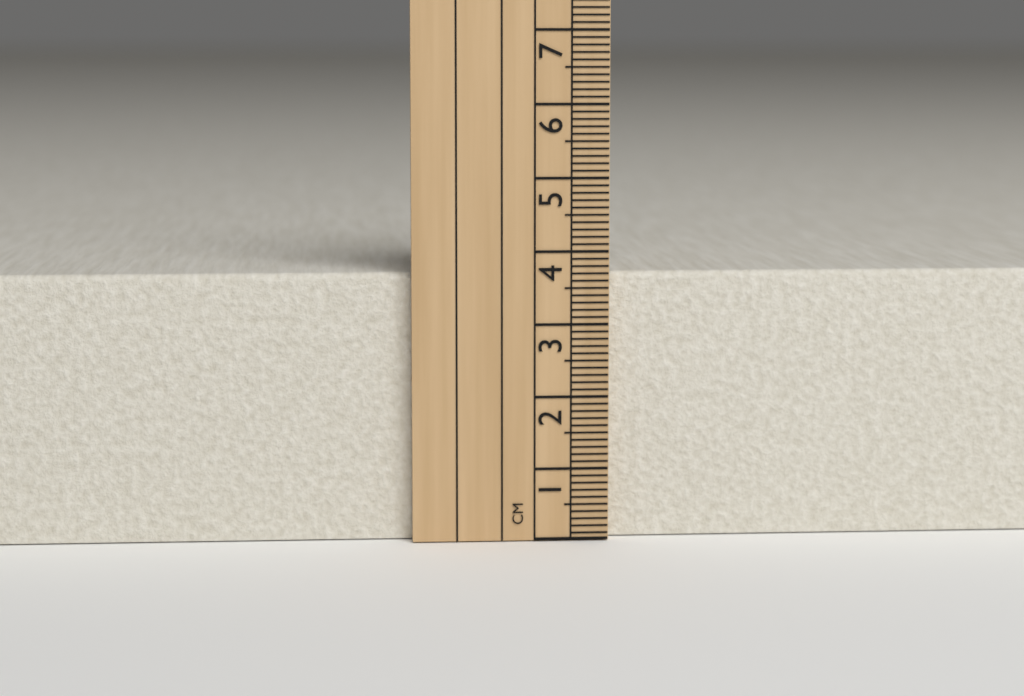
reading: 3.7 cm
